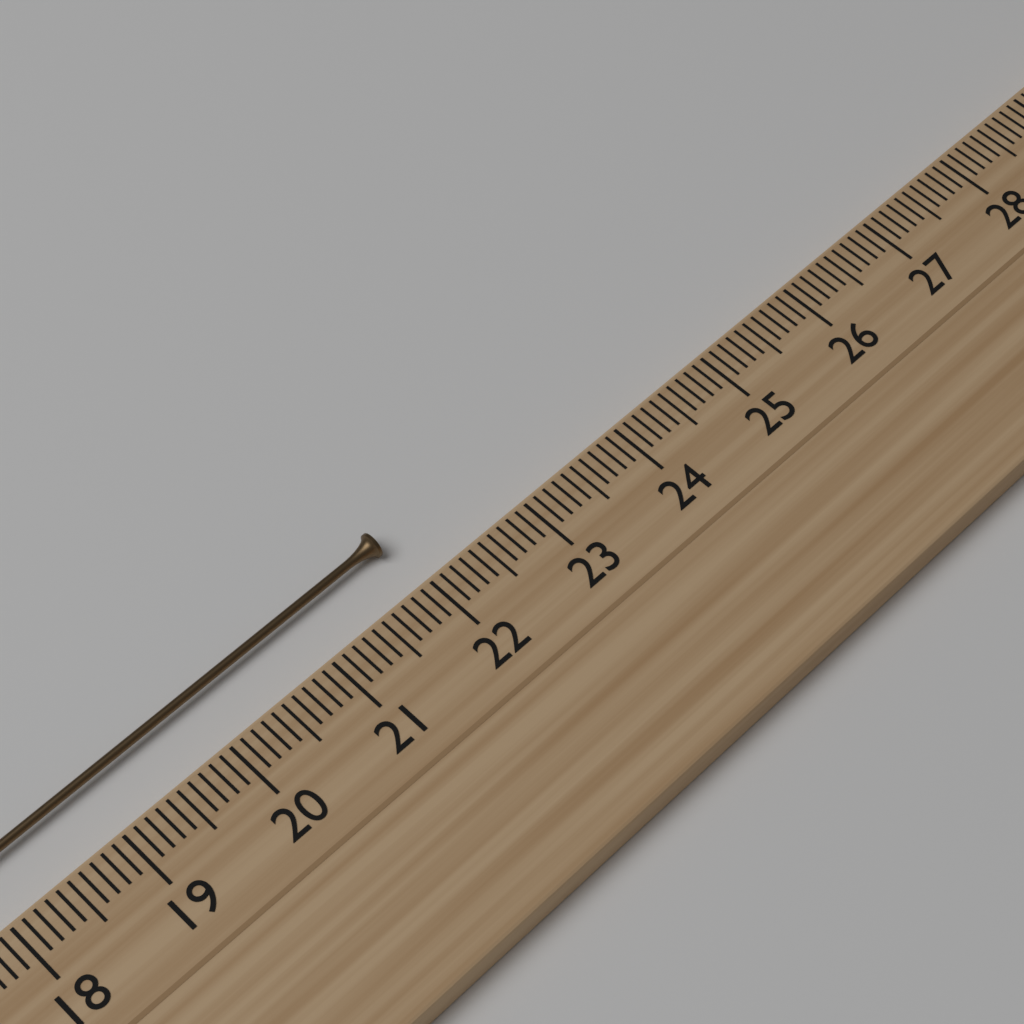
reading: 22.0 cm
